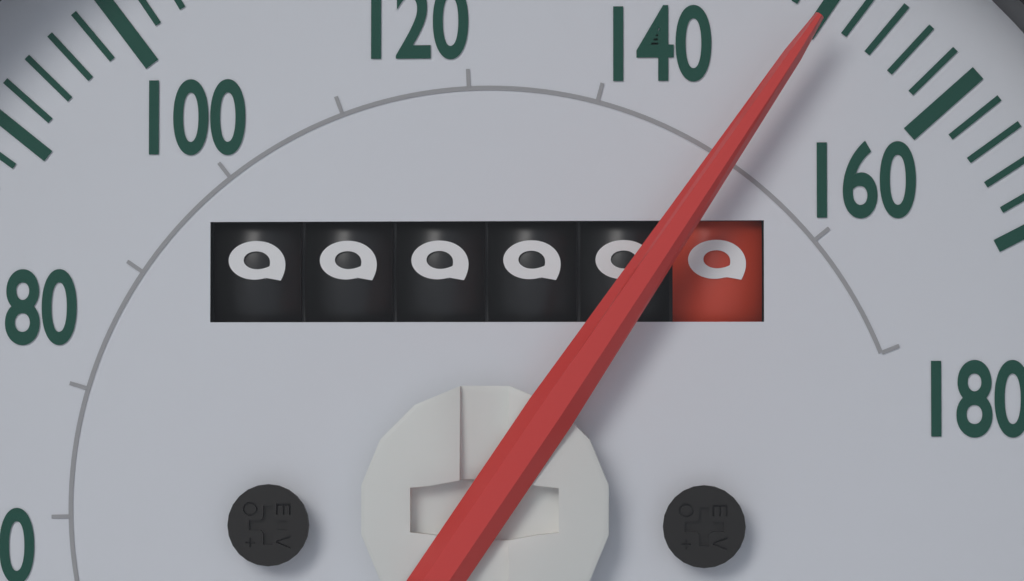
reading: 150 mph
